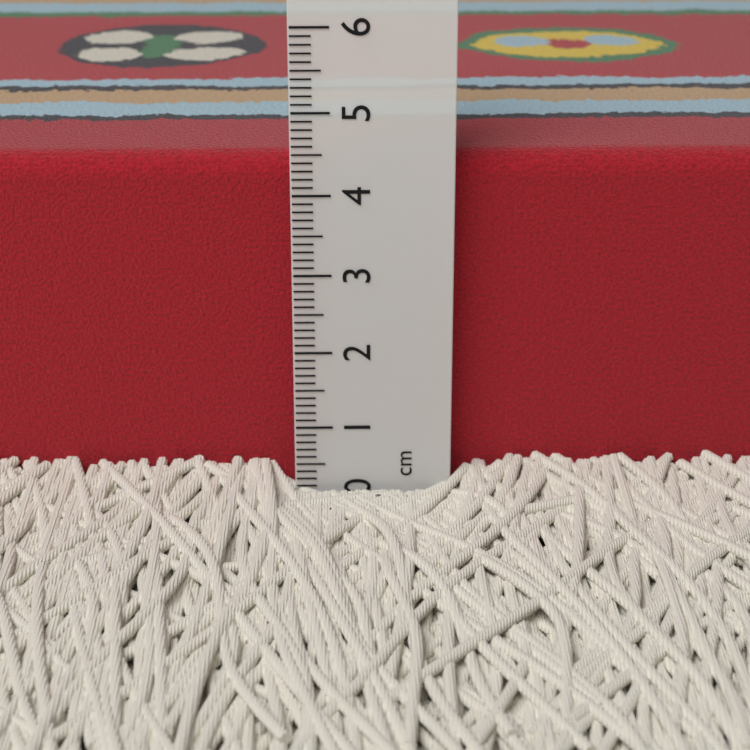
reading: 4.4 cm
